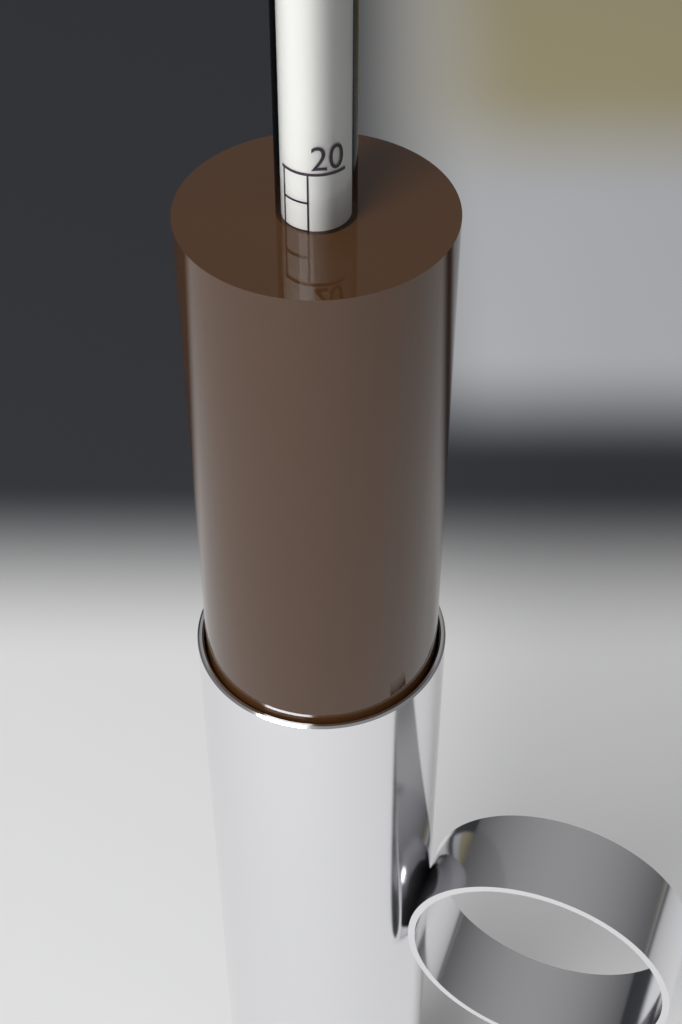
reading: 21.0 (no unit)
